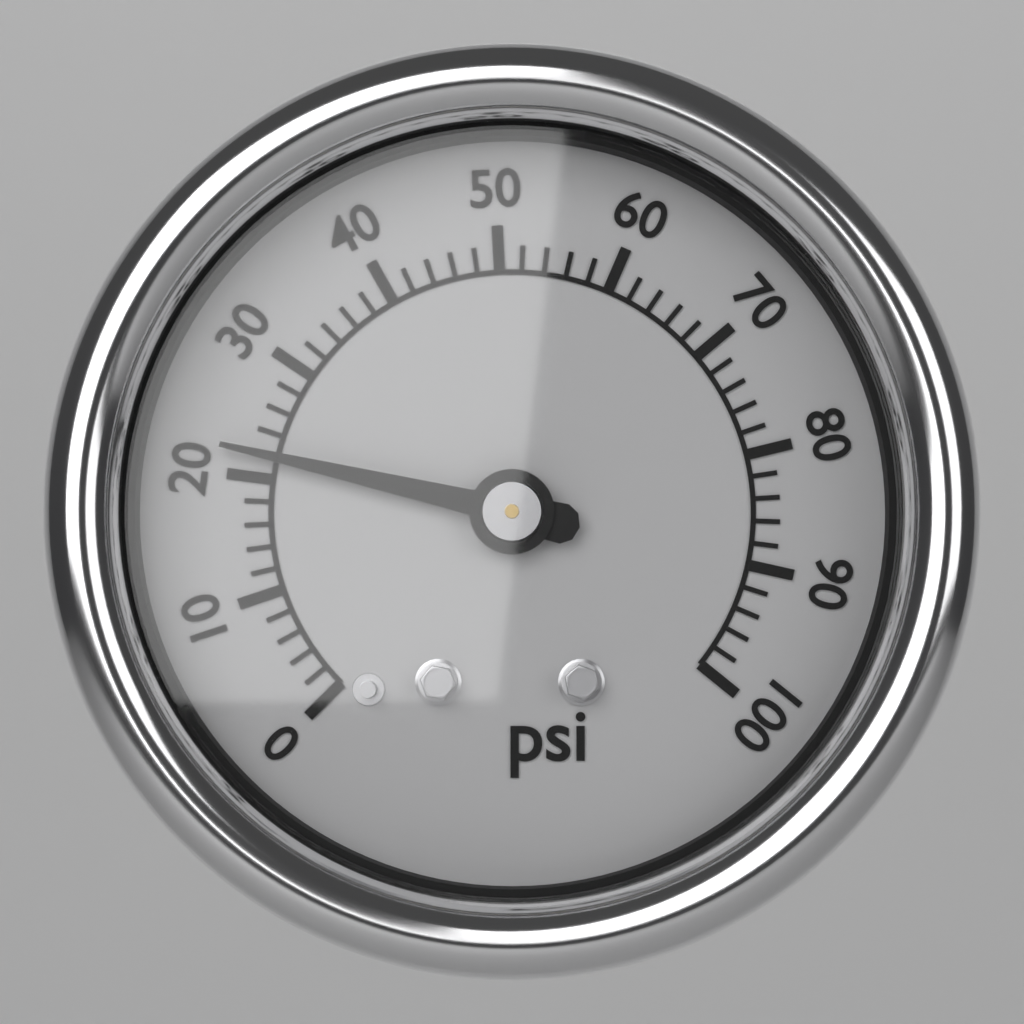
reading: 22 psi
